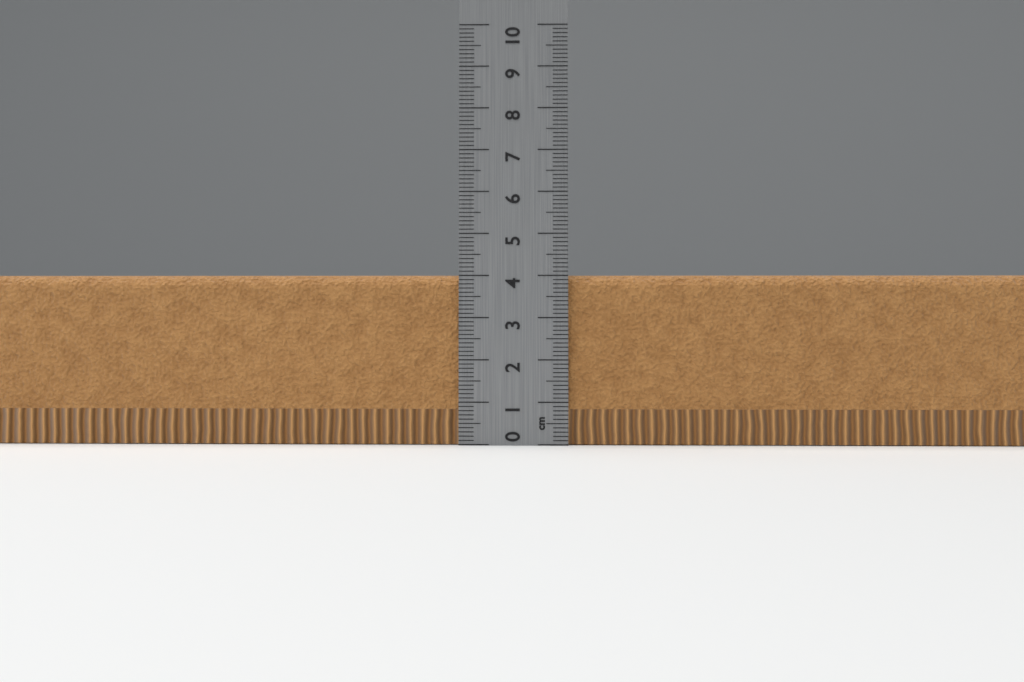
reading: 4.0 cm
